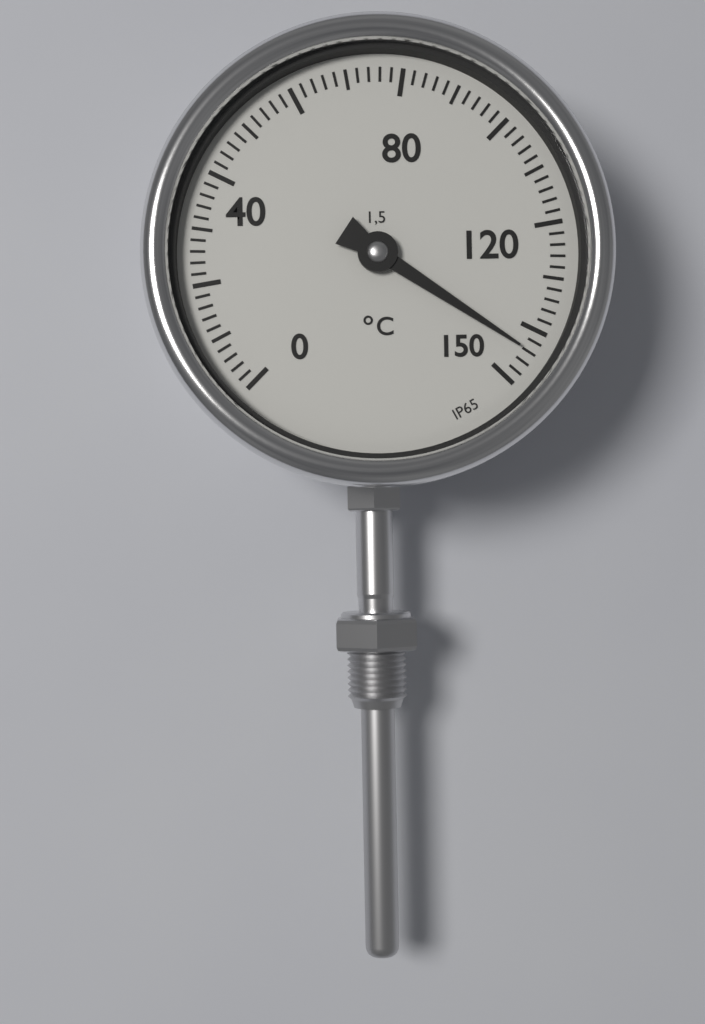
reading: 144 °C
